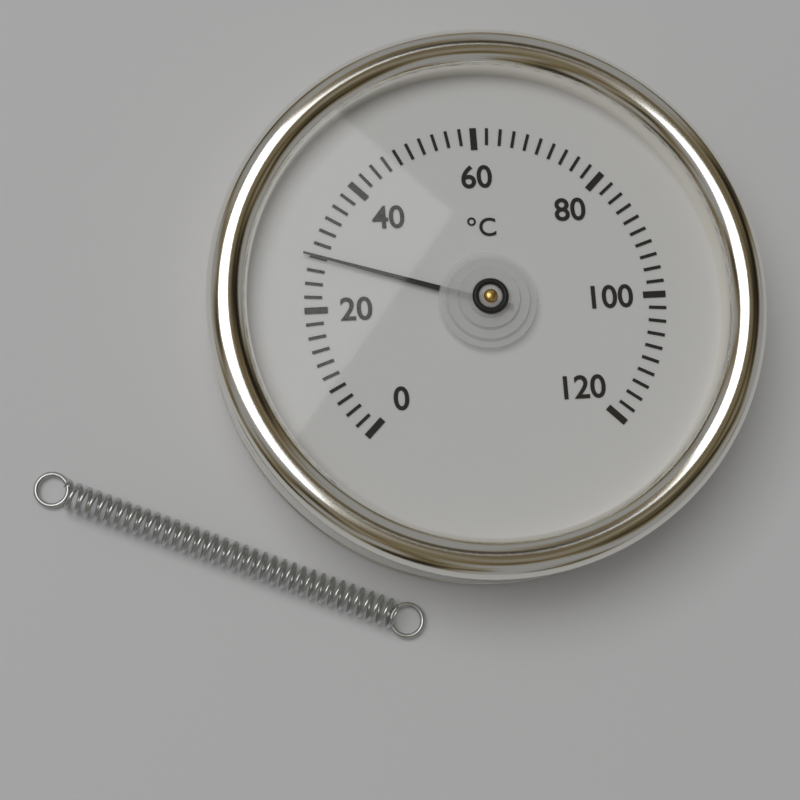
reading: 28 °C
